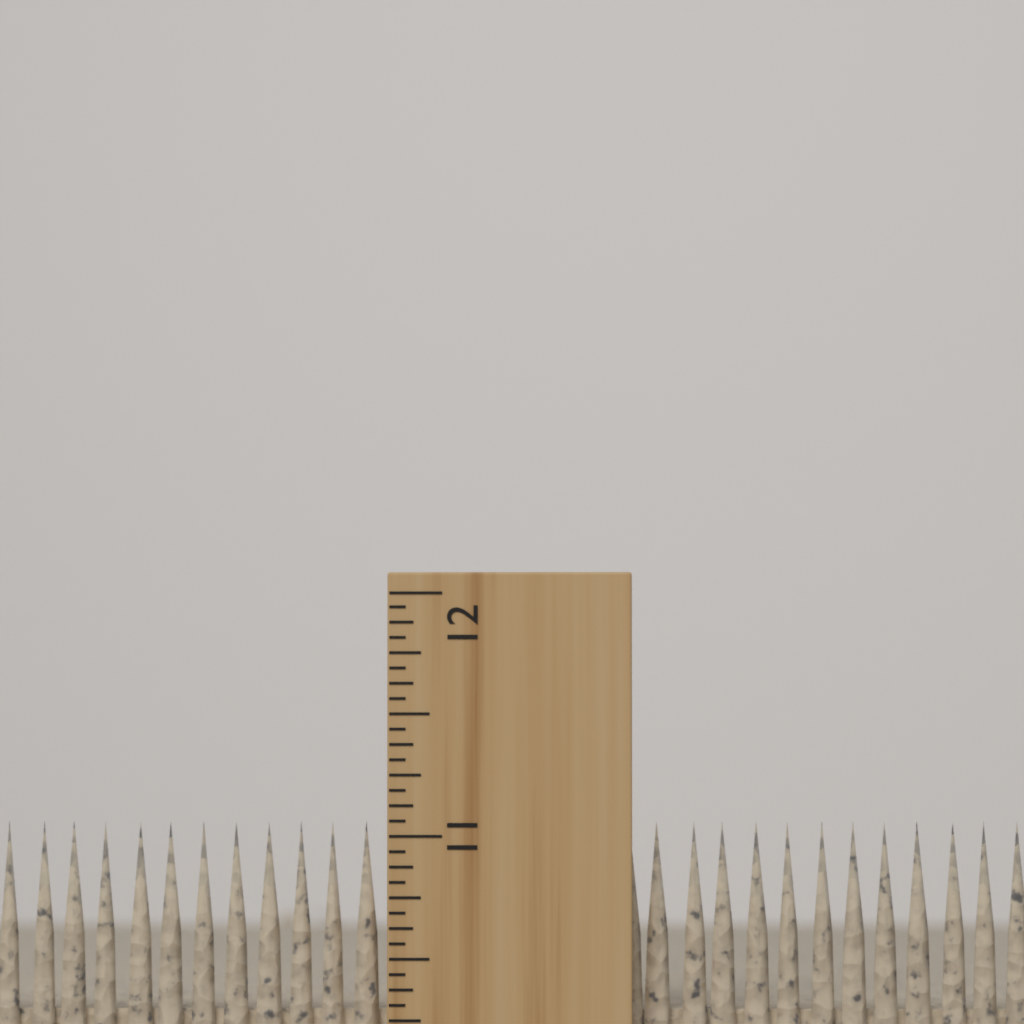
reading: 11.0625 inch
